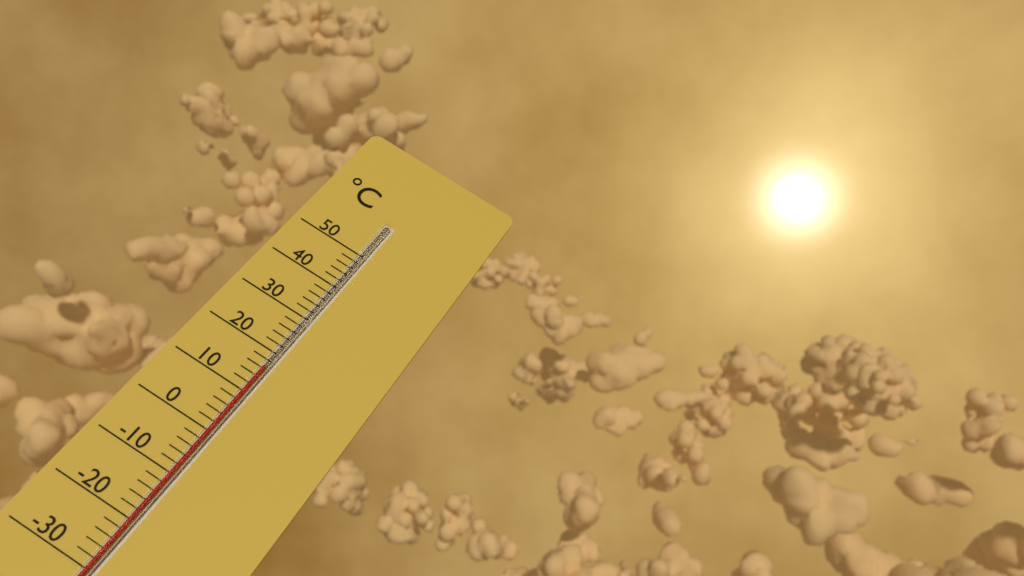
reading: 16 °C
